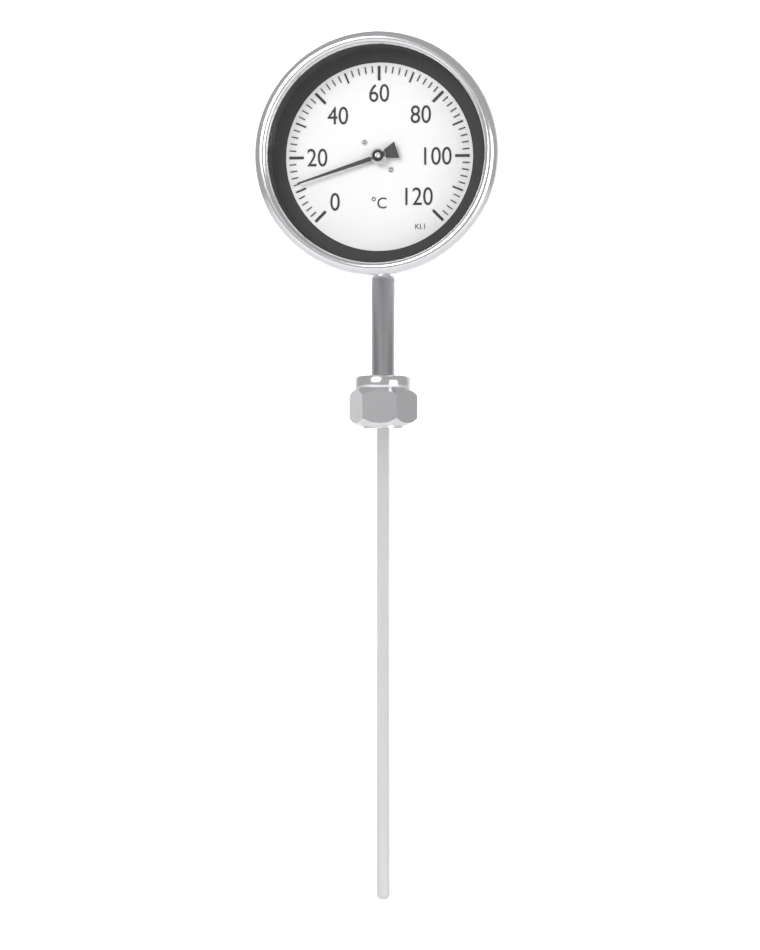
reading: 12 °C
